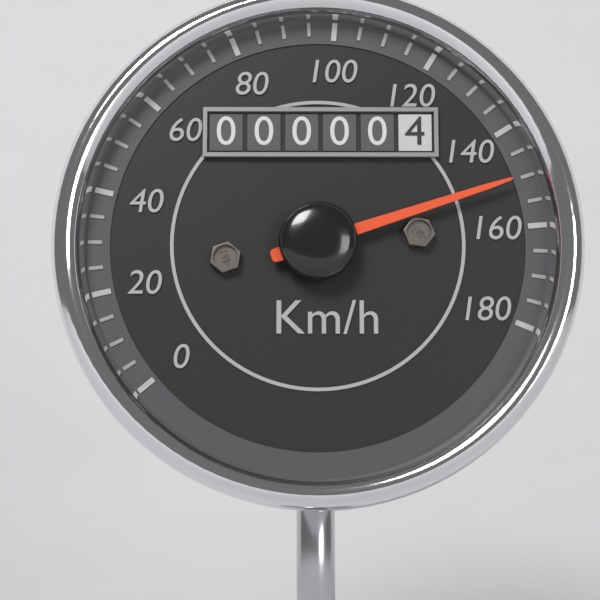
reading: 150 km/h
